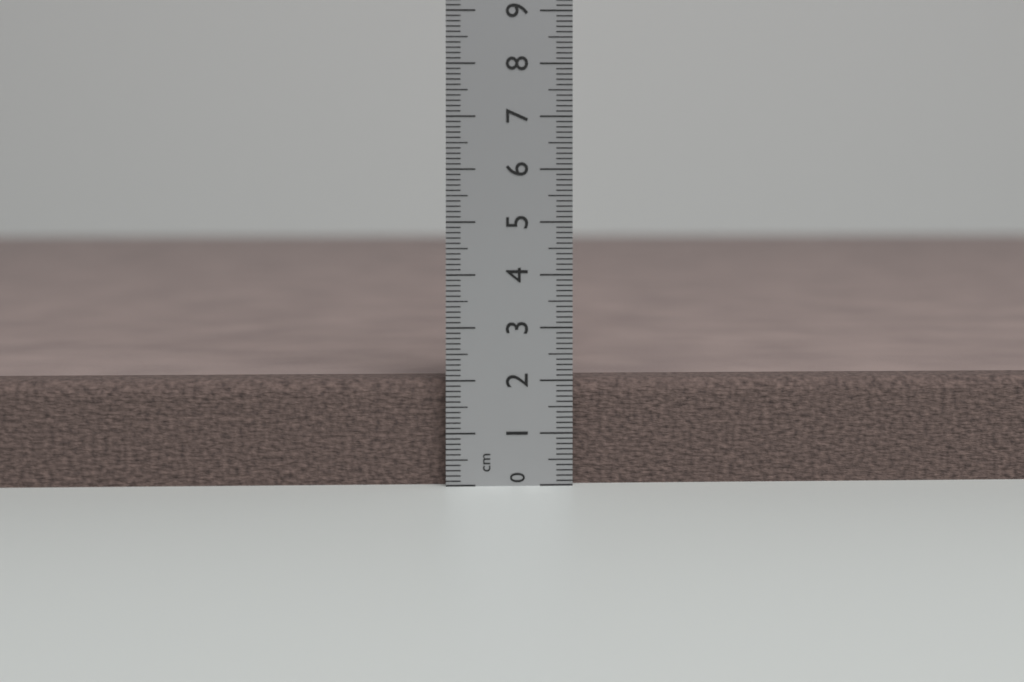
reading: 2.0 cm
